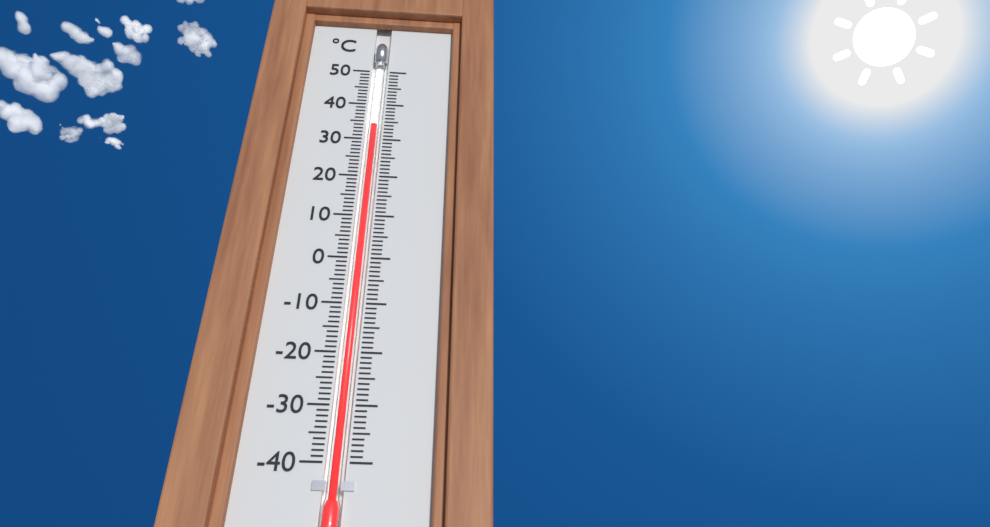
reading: 34 °C
